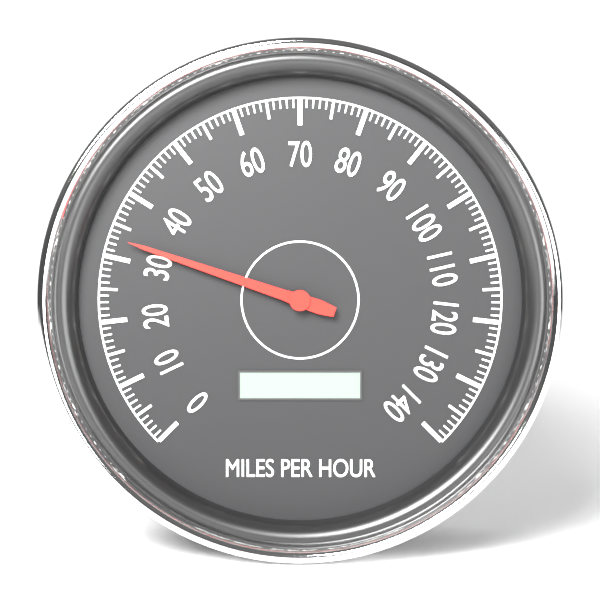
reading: 33 mph
